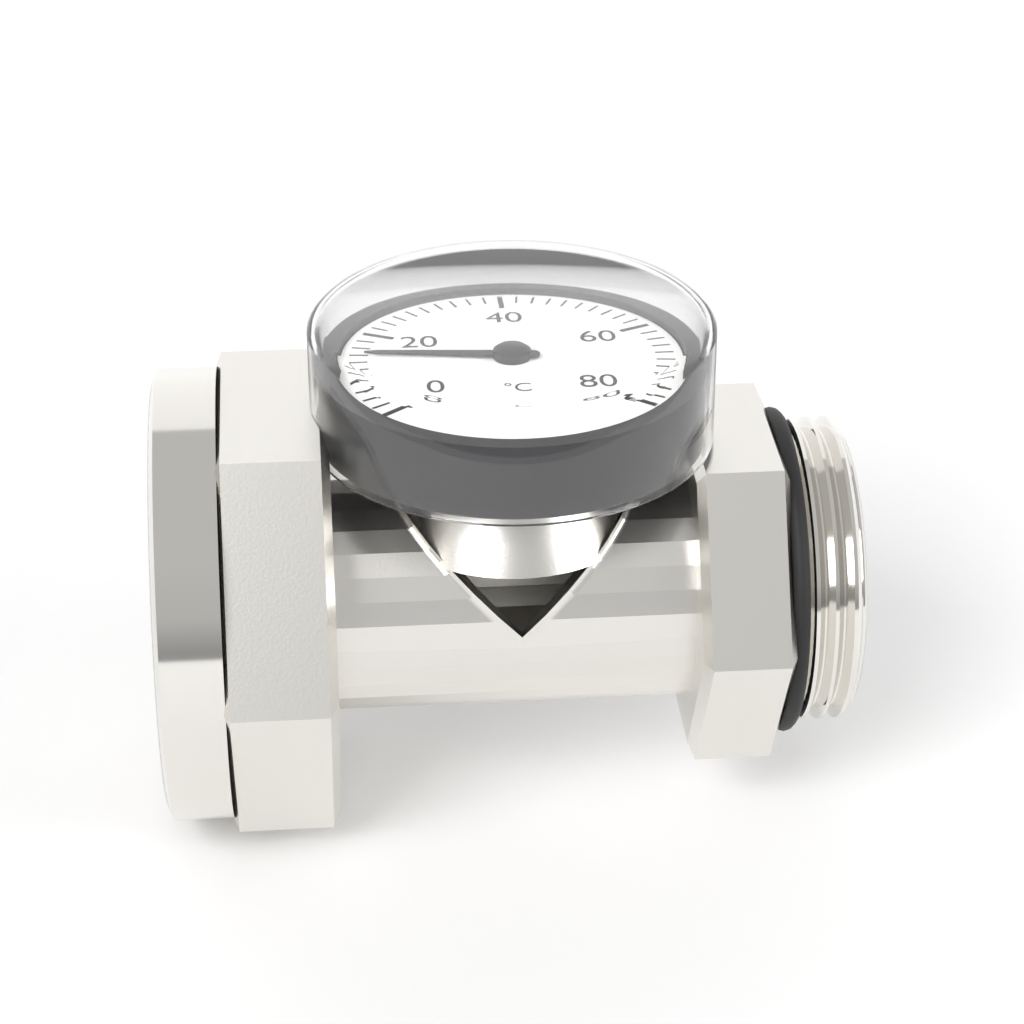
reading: 14 °C
